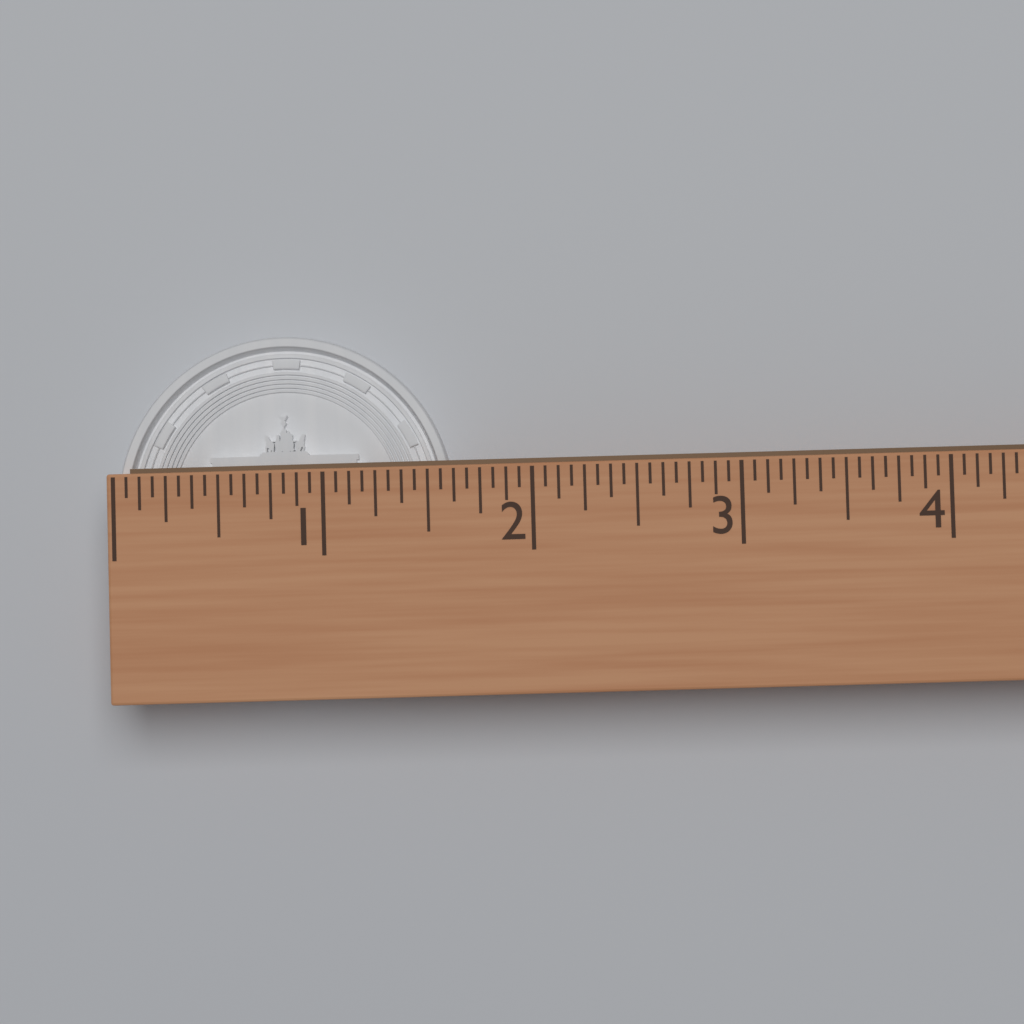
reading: 1.6250 (no unit)
